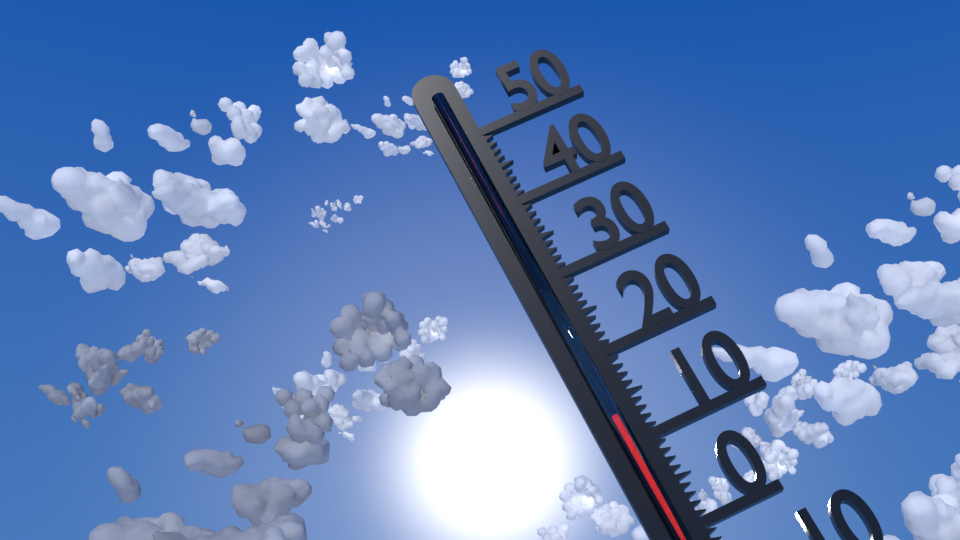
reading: 13 °C
